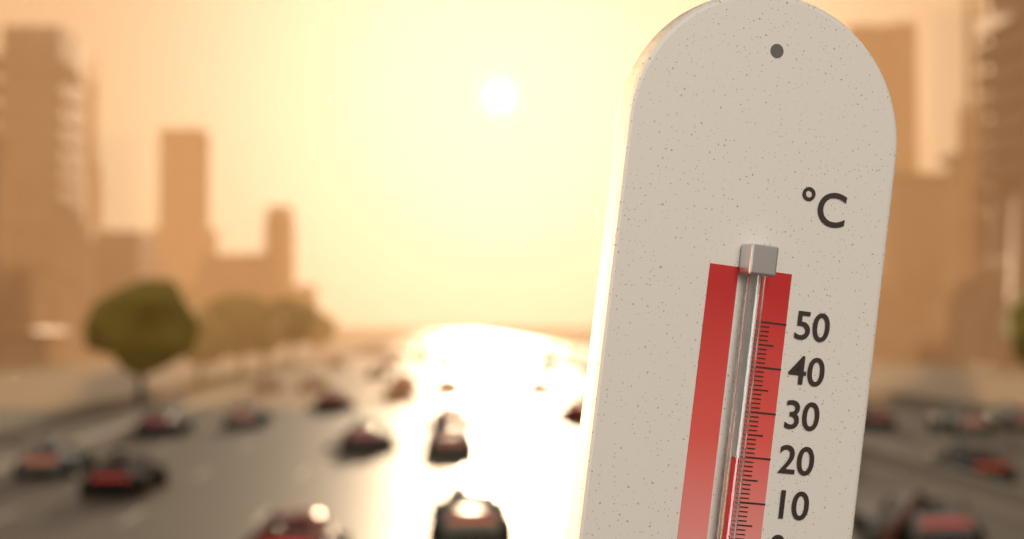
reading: 20 °C
